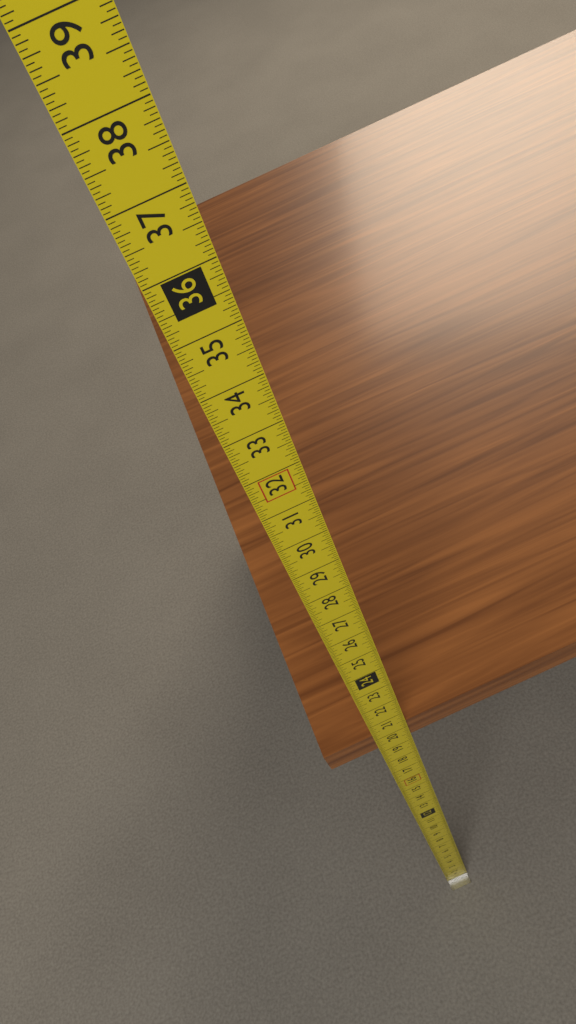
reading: 20.3125 in
